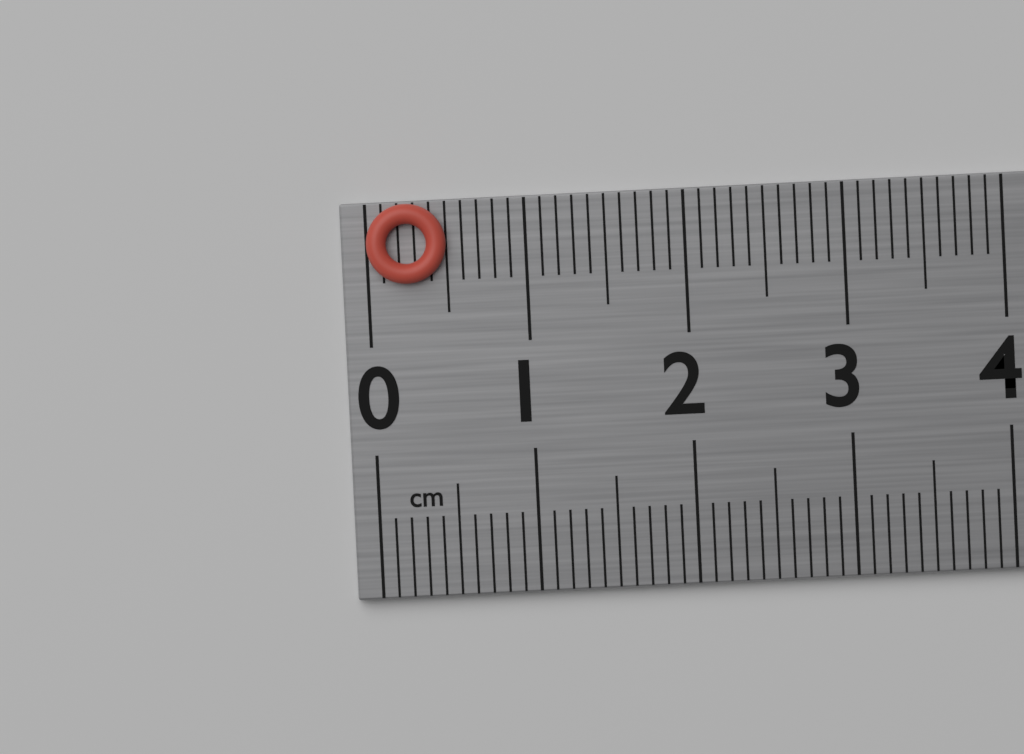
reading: 0.5 cm
